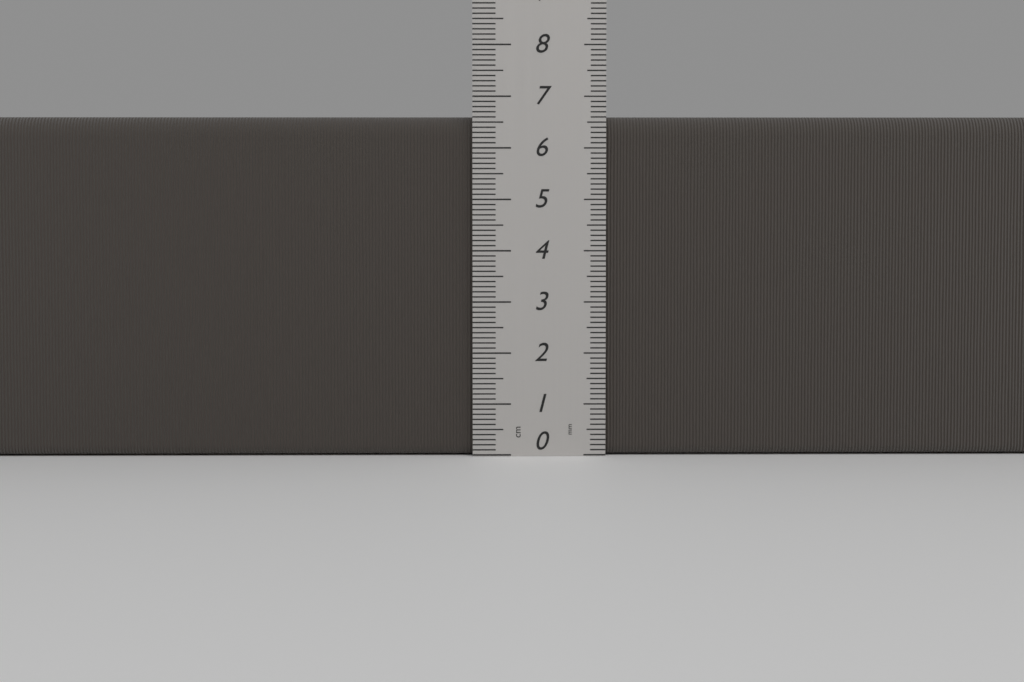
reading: 6.6 cm
